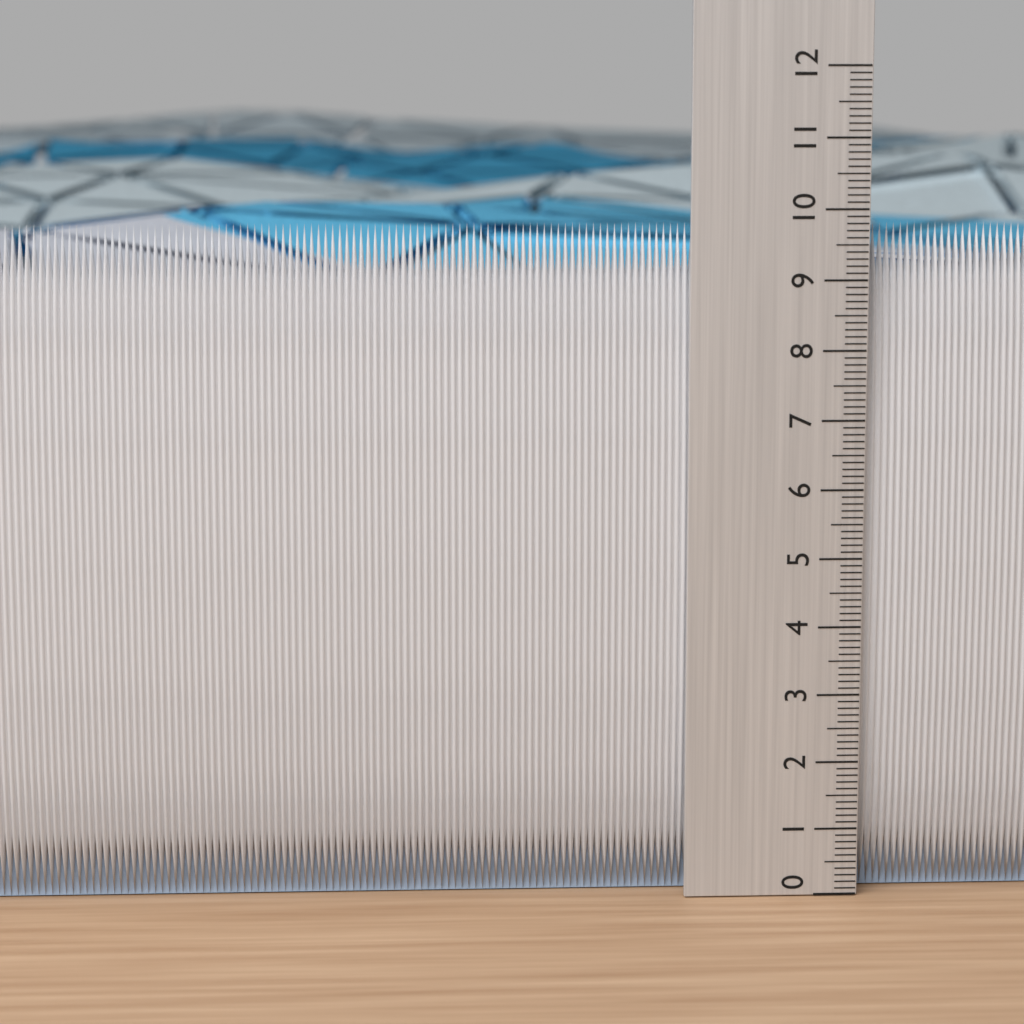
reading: 9.8 (no unit)
